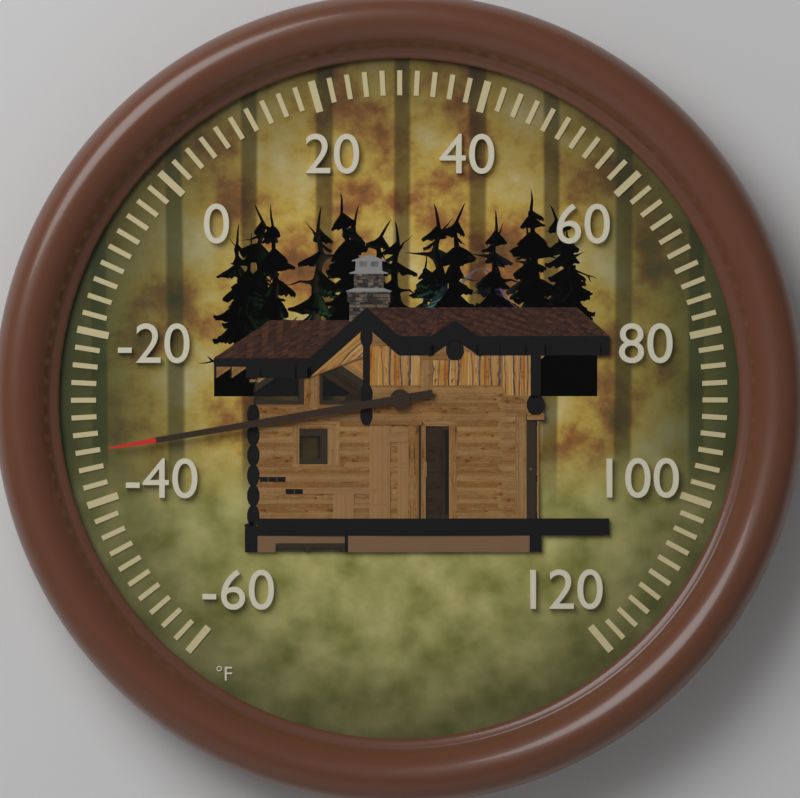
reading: -34 °F
